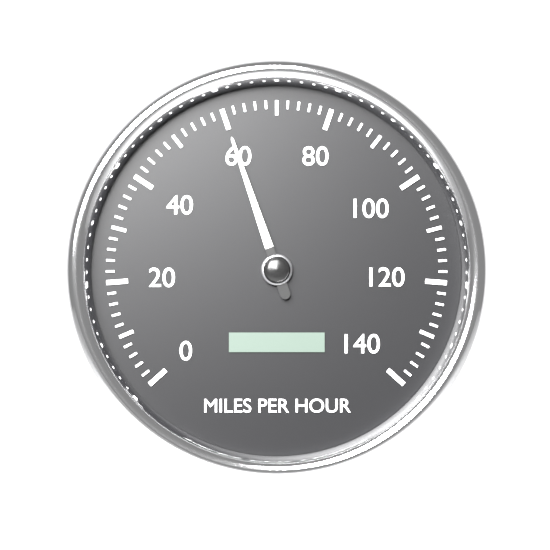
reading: 60 mph
